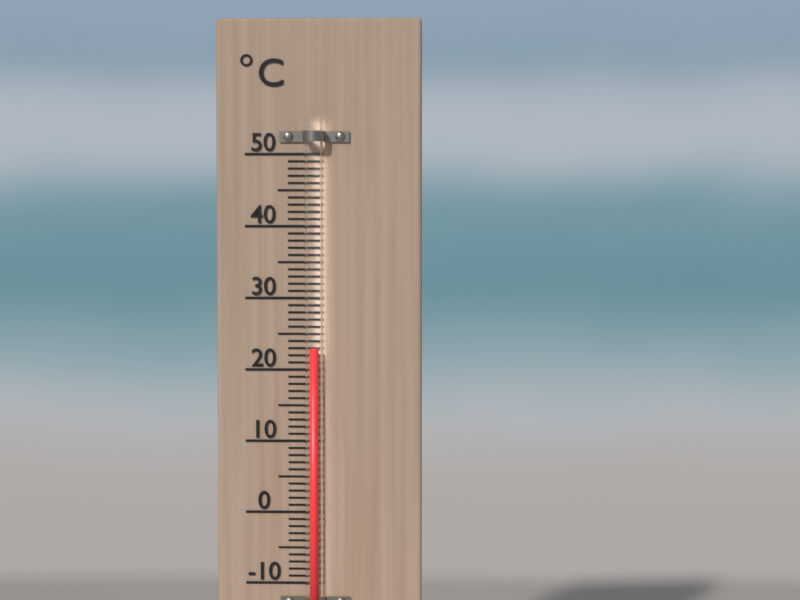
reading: 23 °C
